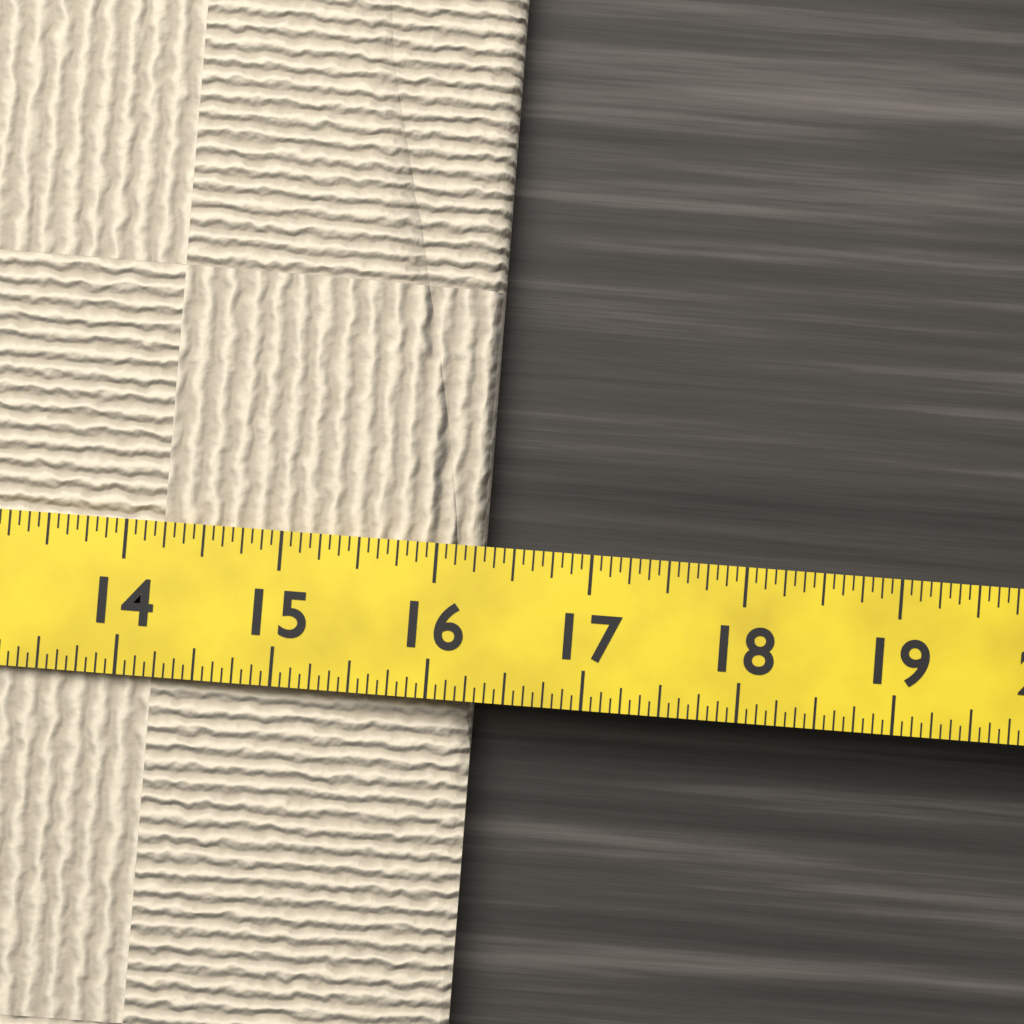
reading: 16.3125 (no unit)
